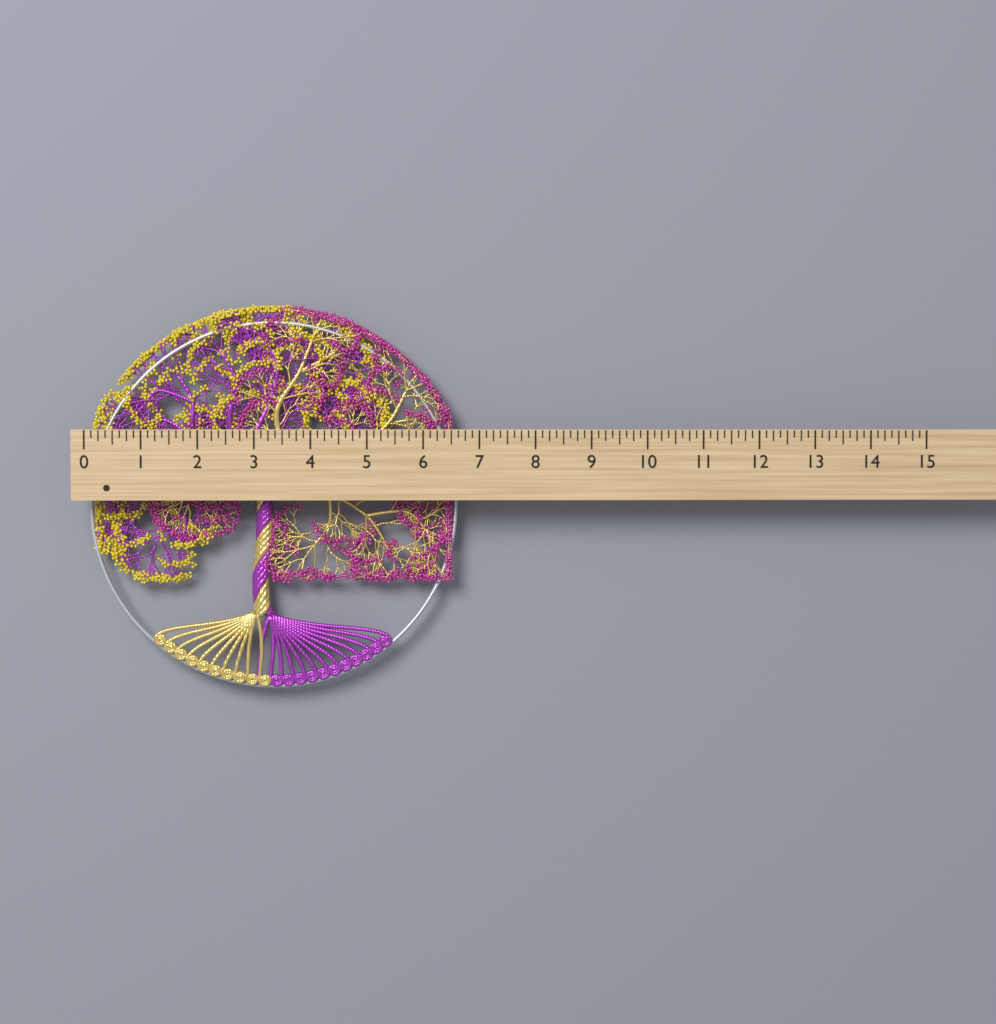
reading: 6.625 (no unit)
